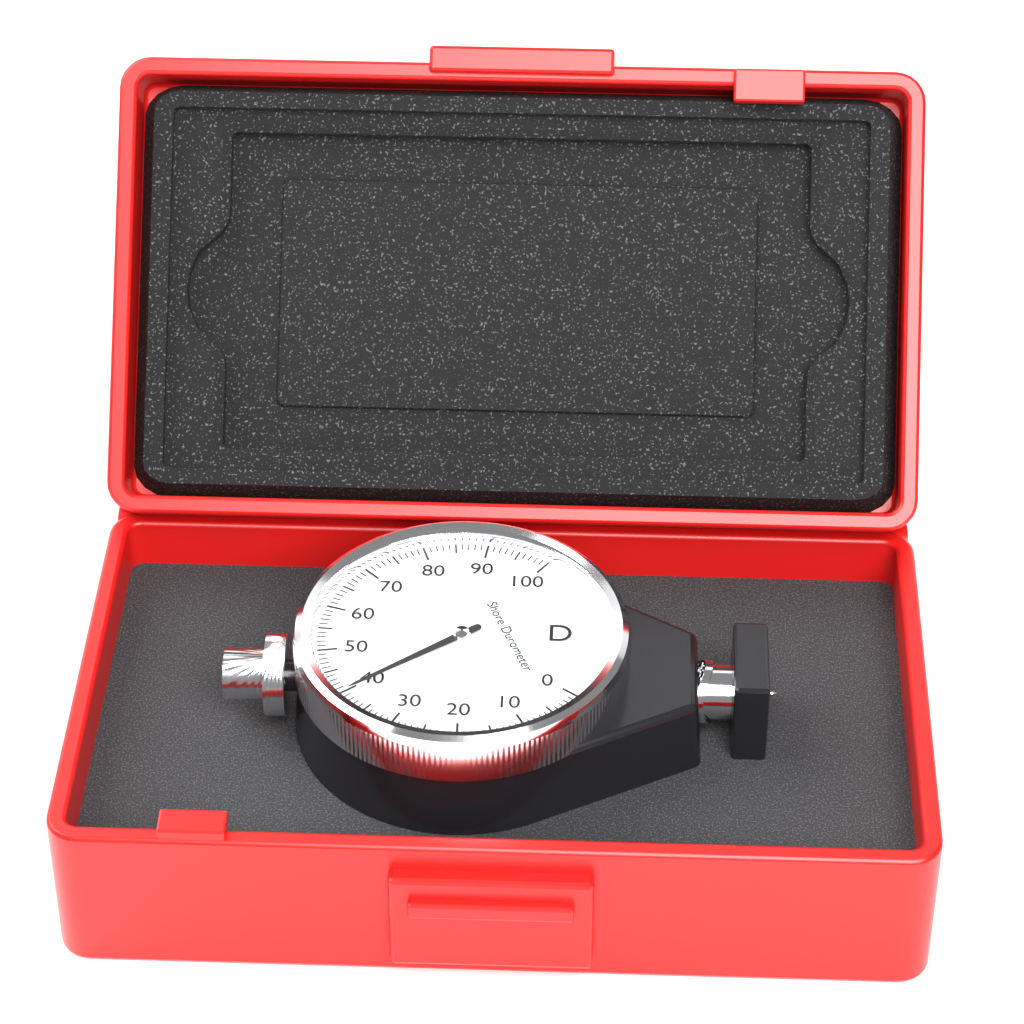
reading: 40 Shore D
